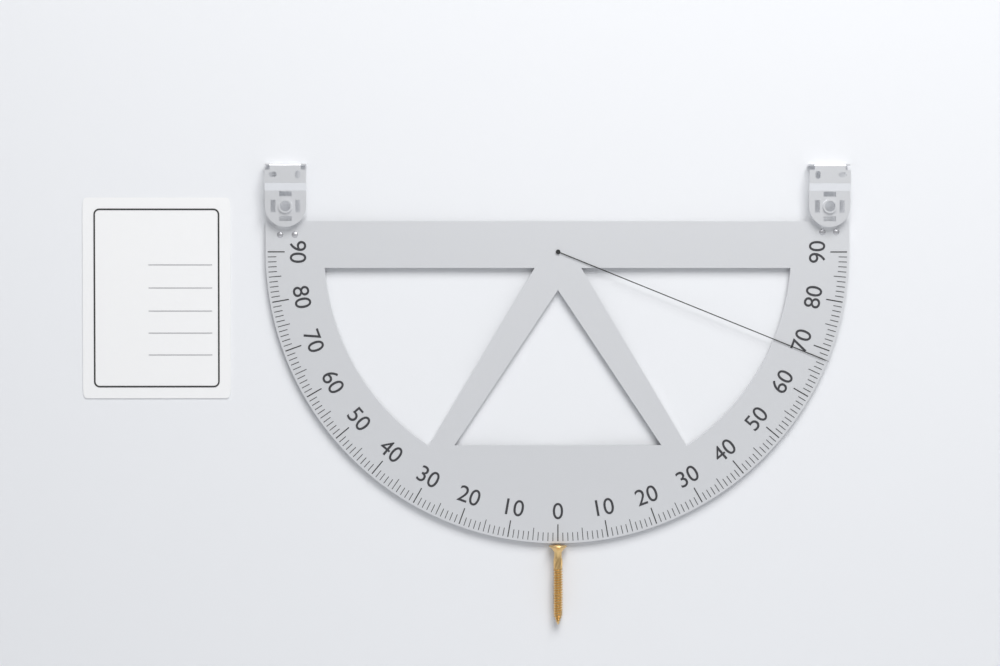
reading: 68 (no unit)
